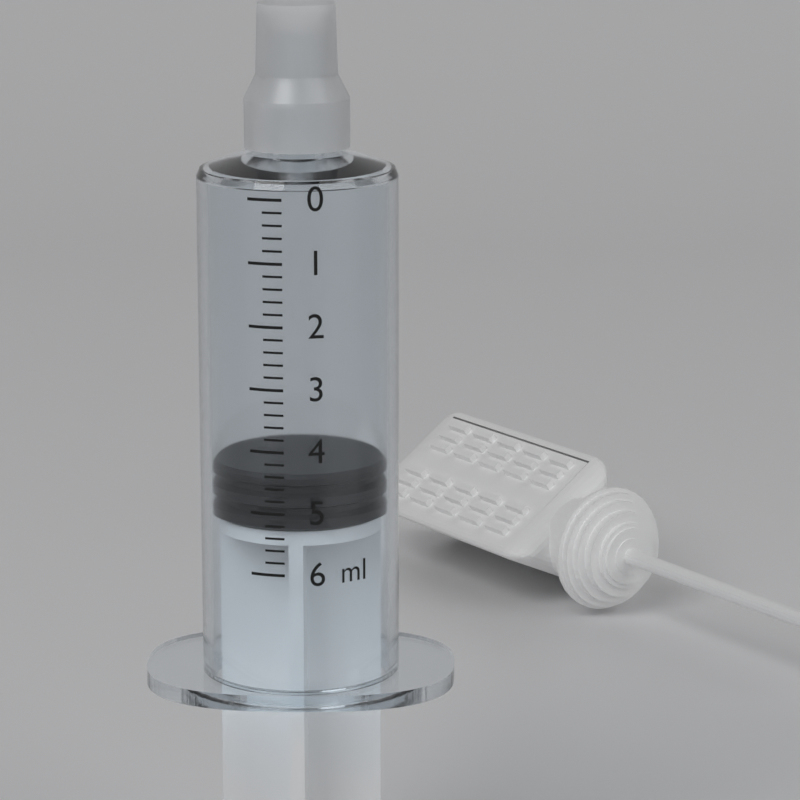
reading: 4.4 ml
